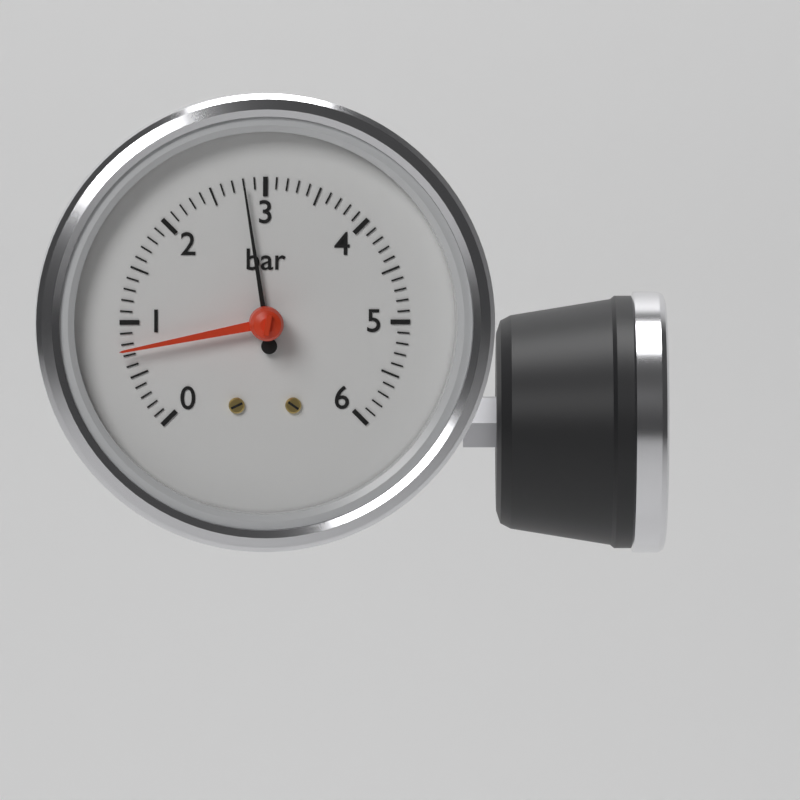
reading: 2.8 bar
